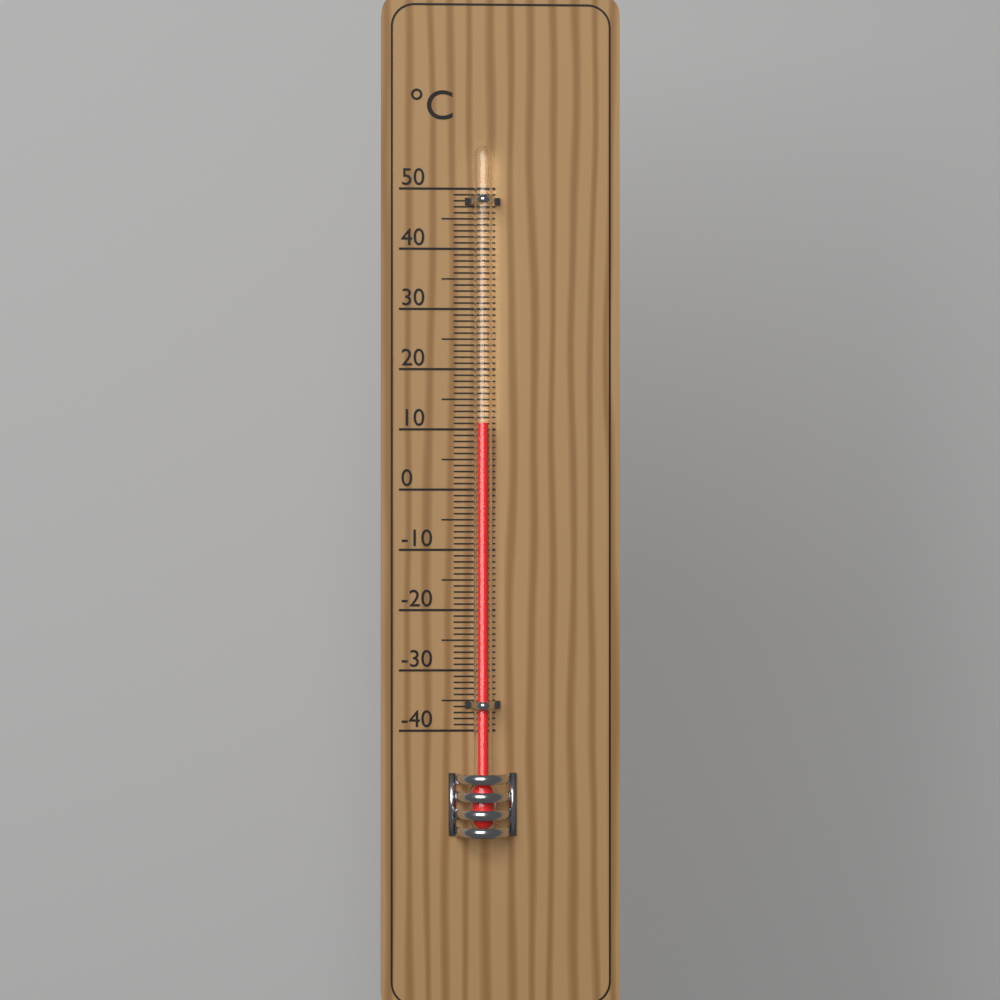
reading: 11 °C
